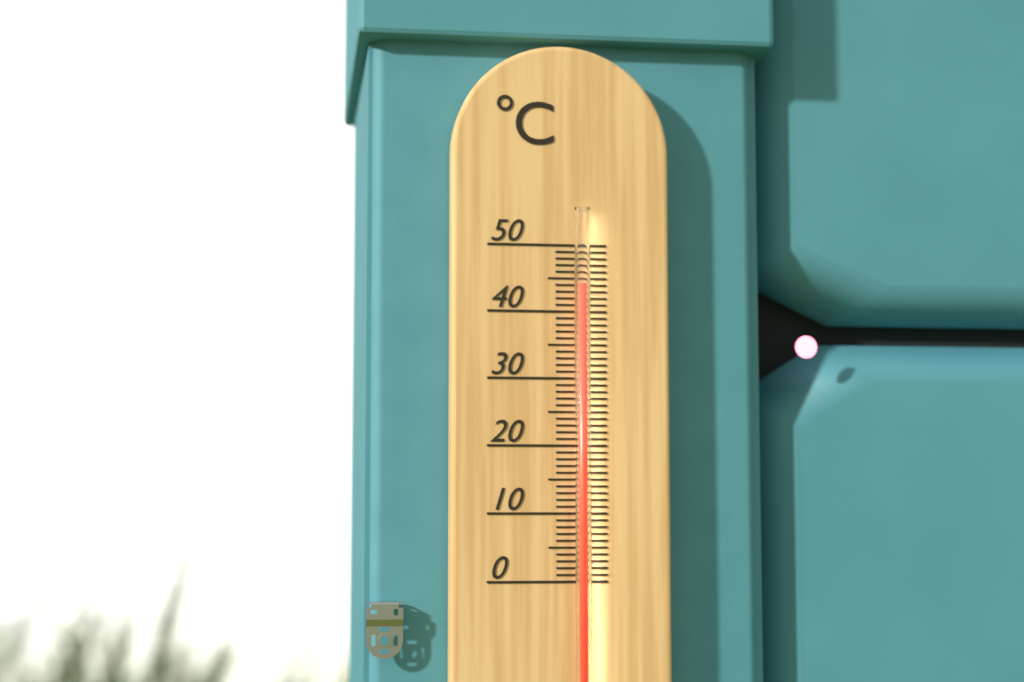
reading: 44 °C
